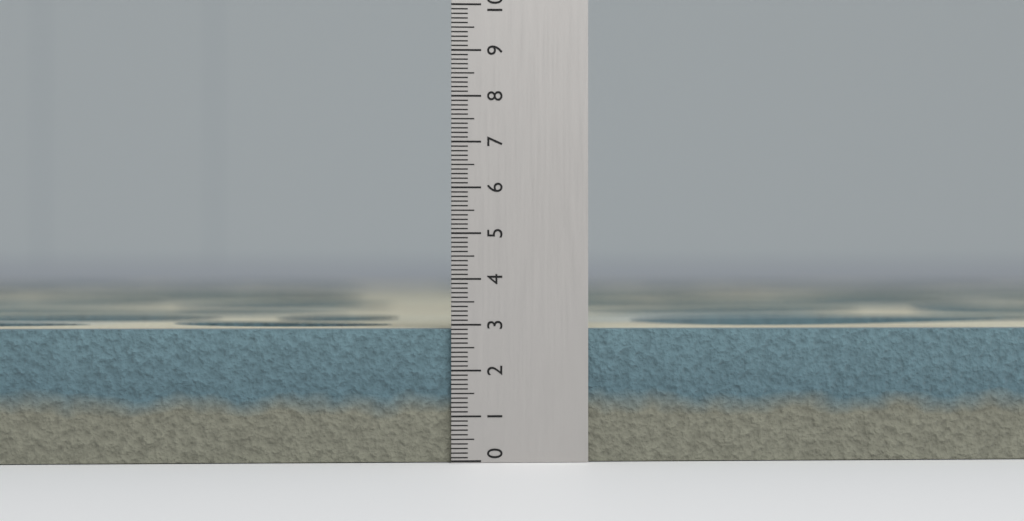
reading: 2.9 (no unit)
